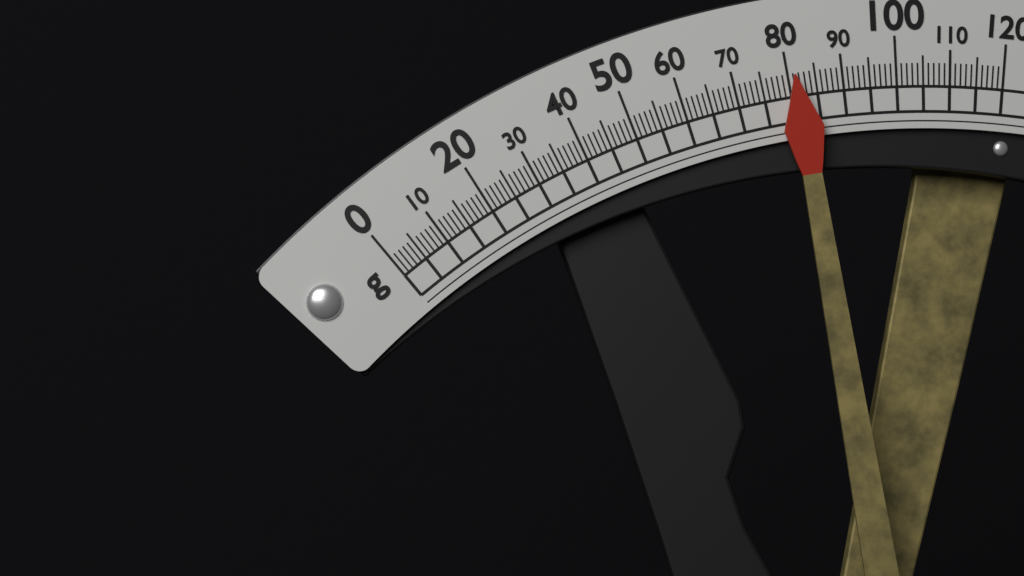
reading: 81 g
